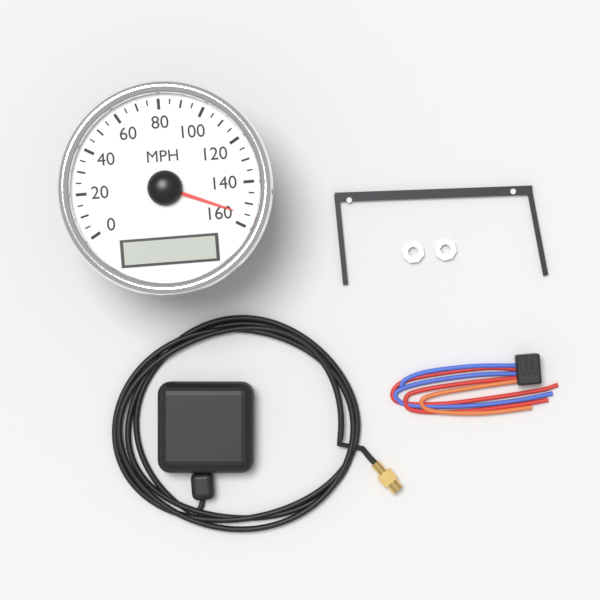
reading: 155 MPH
